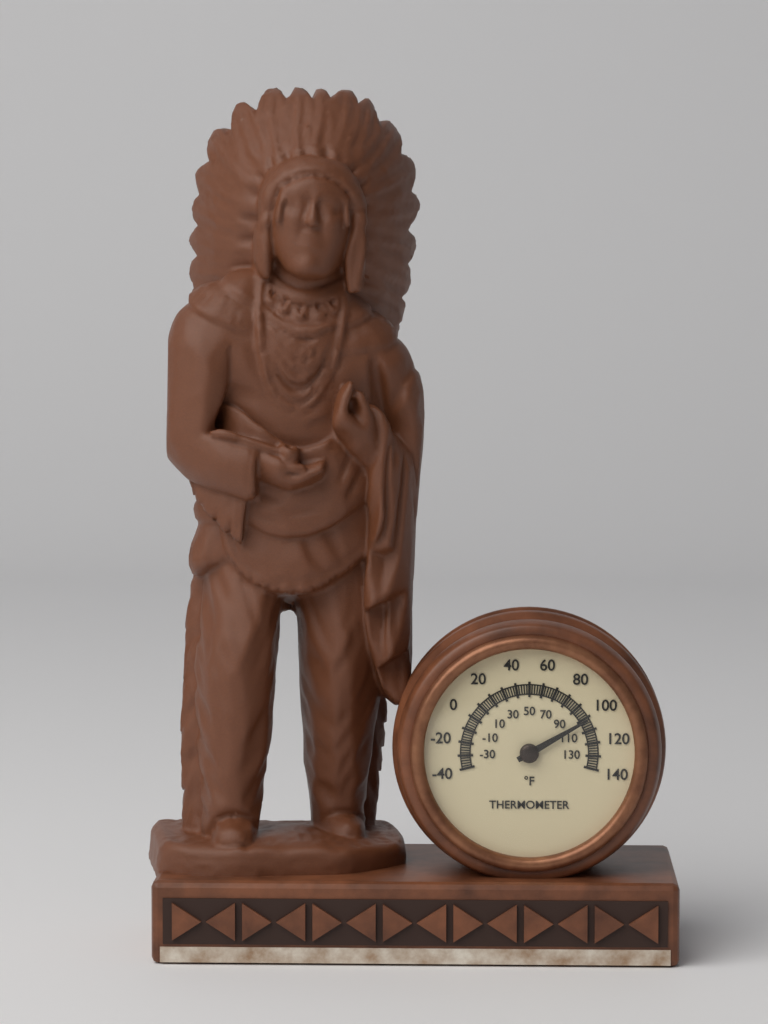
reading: 102 °F
